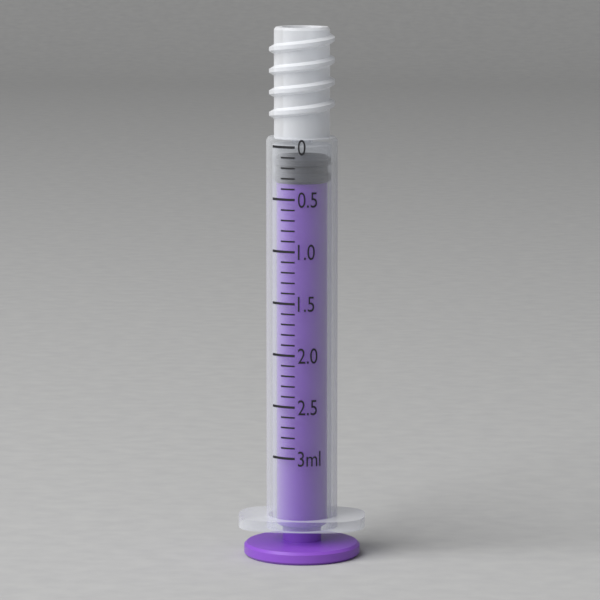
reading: 0.1 ml
